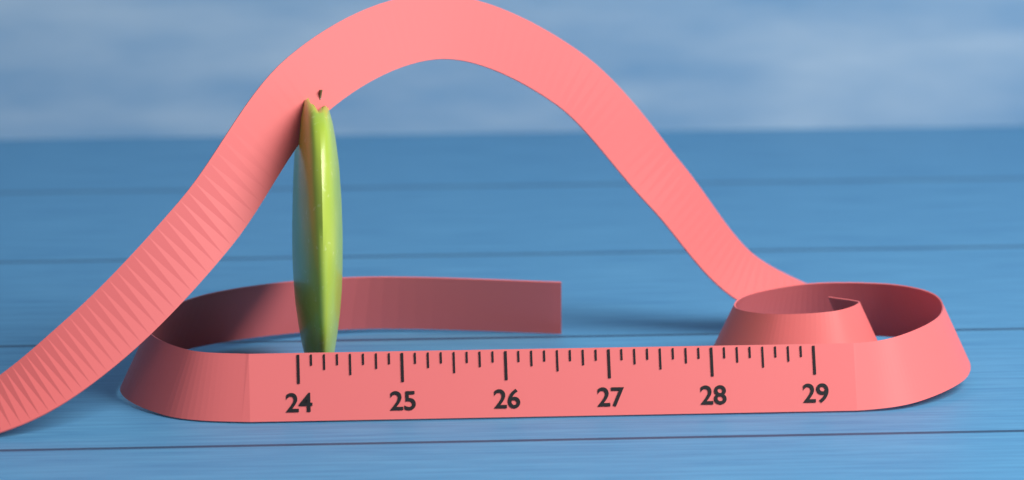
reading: 24.500 (no unit)
